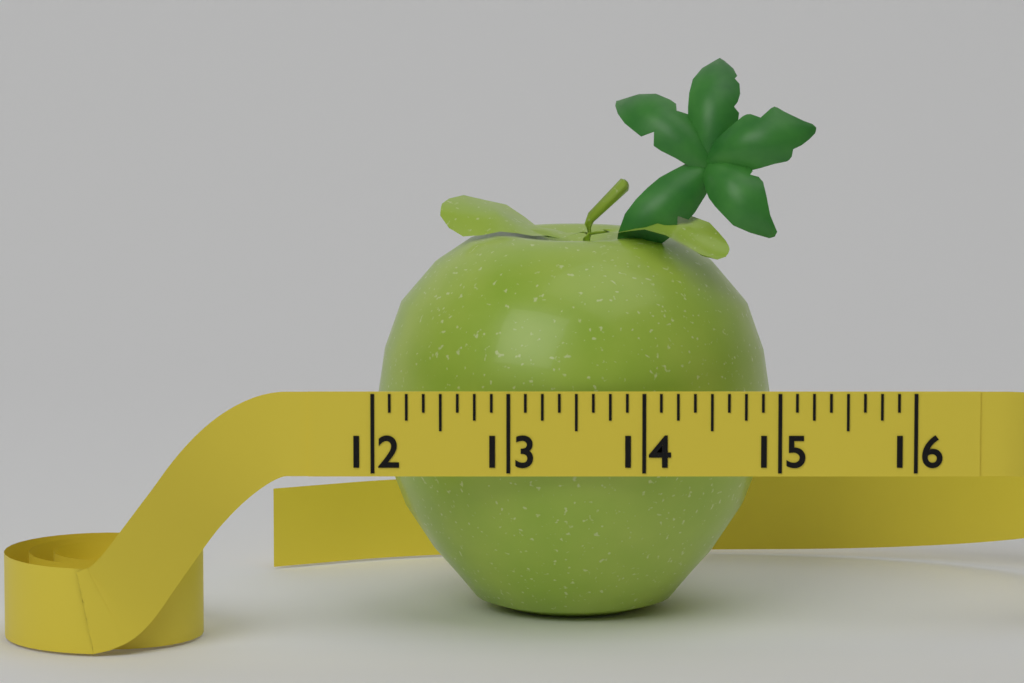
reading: 15.000 (no unit)
